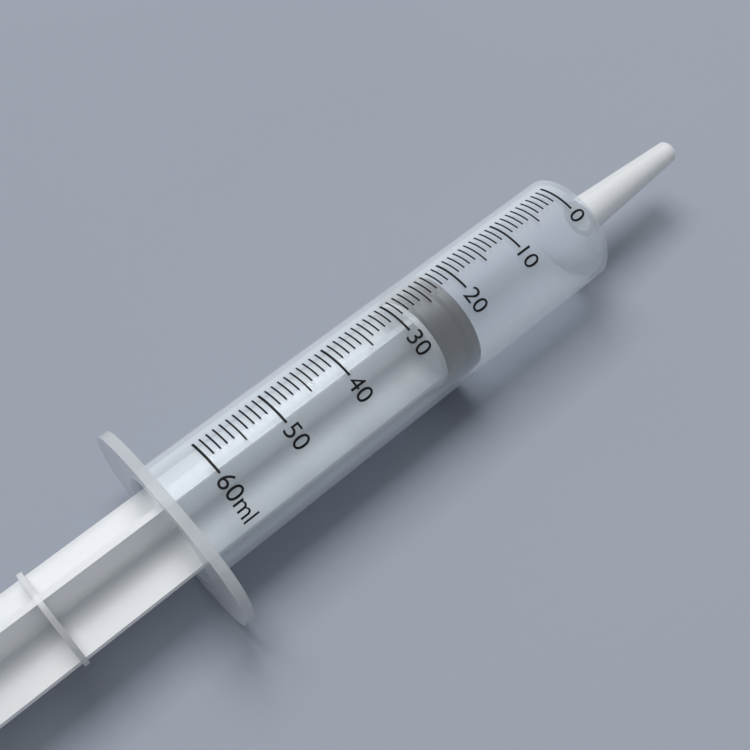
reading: 22 ml
